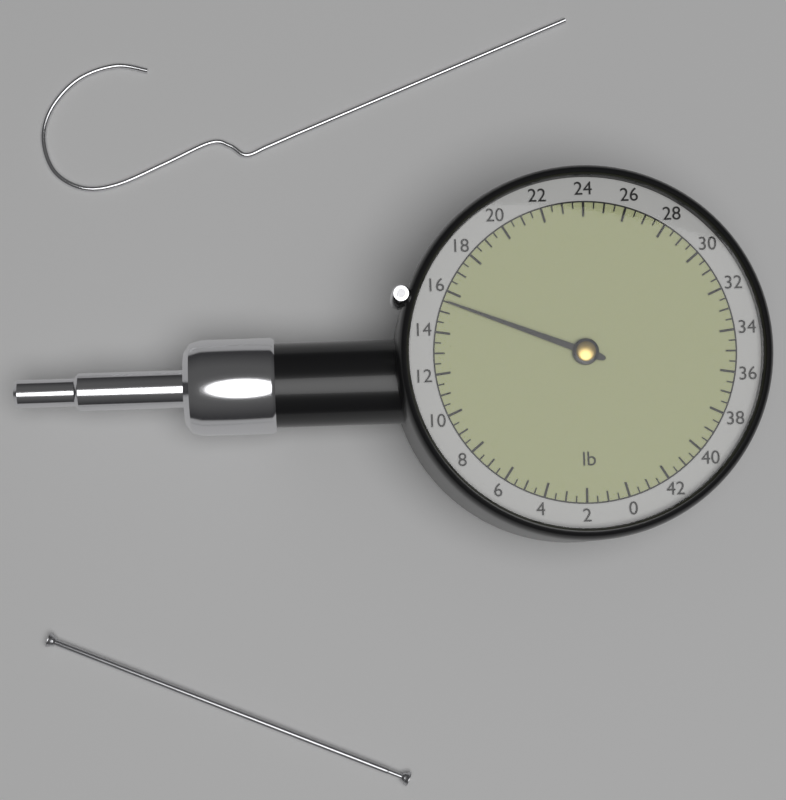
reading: 15.5 lb
